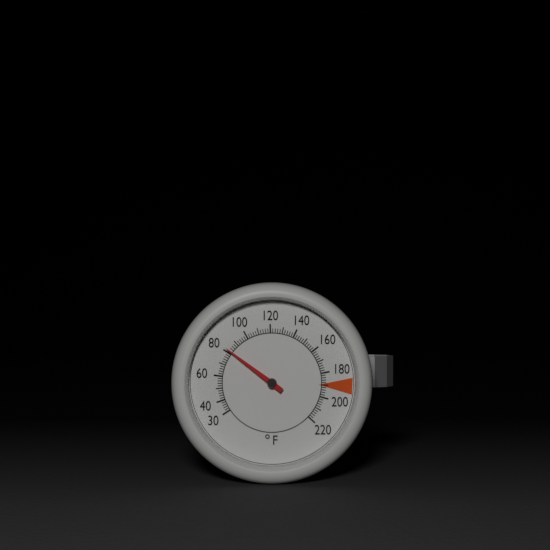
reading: 82 °F
